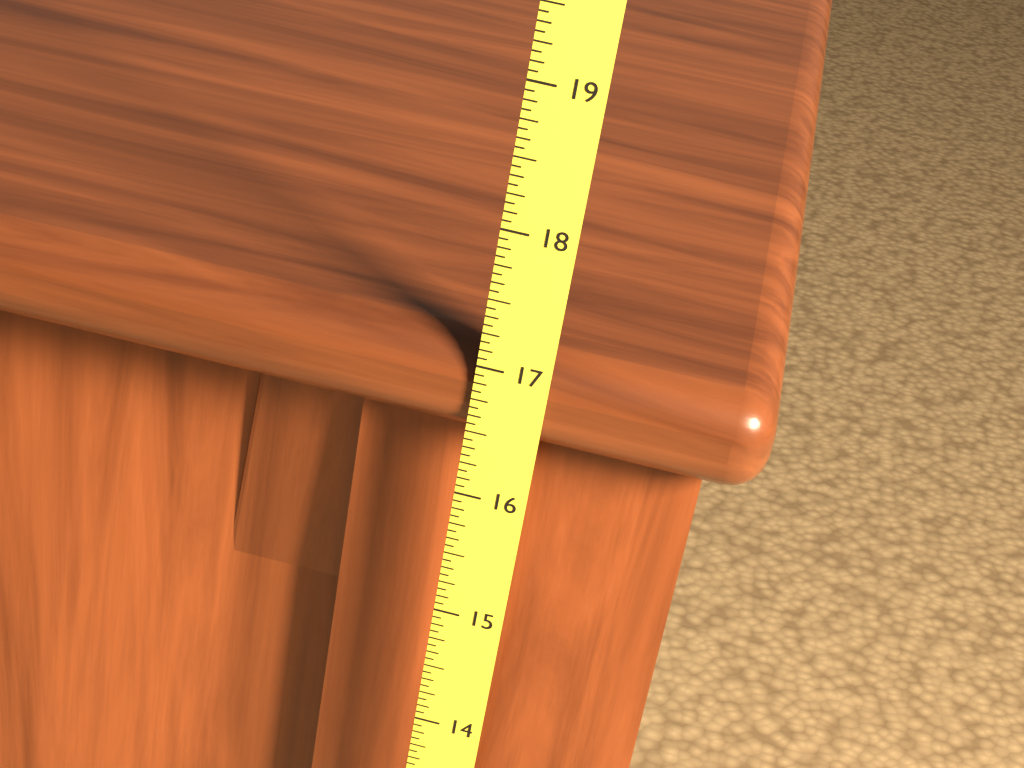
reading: 17.1250 (no unit)
